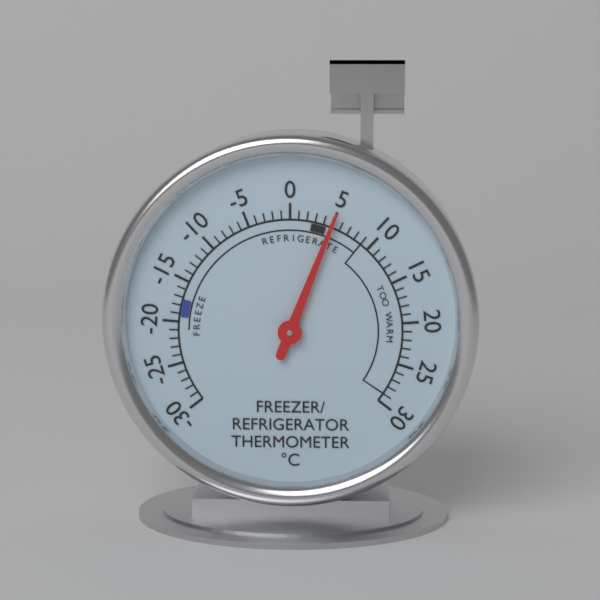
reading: 5 °C
